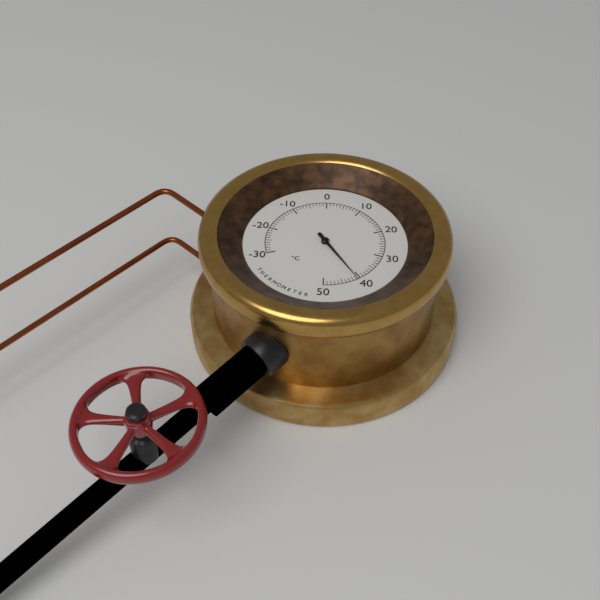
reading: 41 °C
